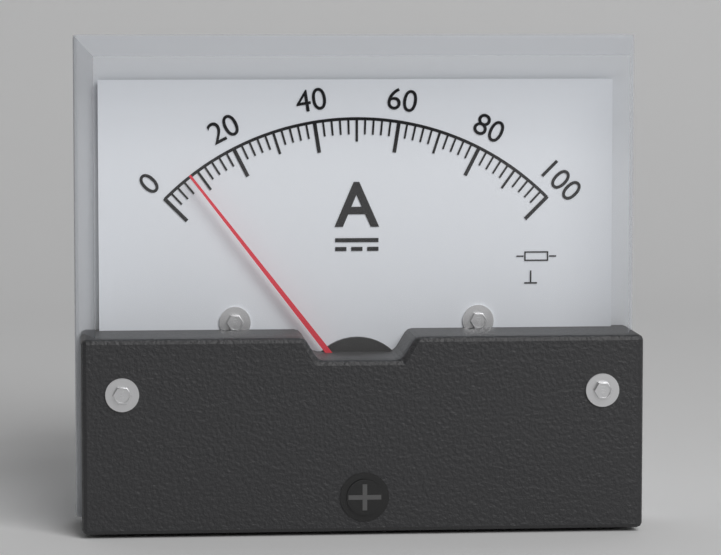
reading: 8 A
